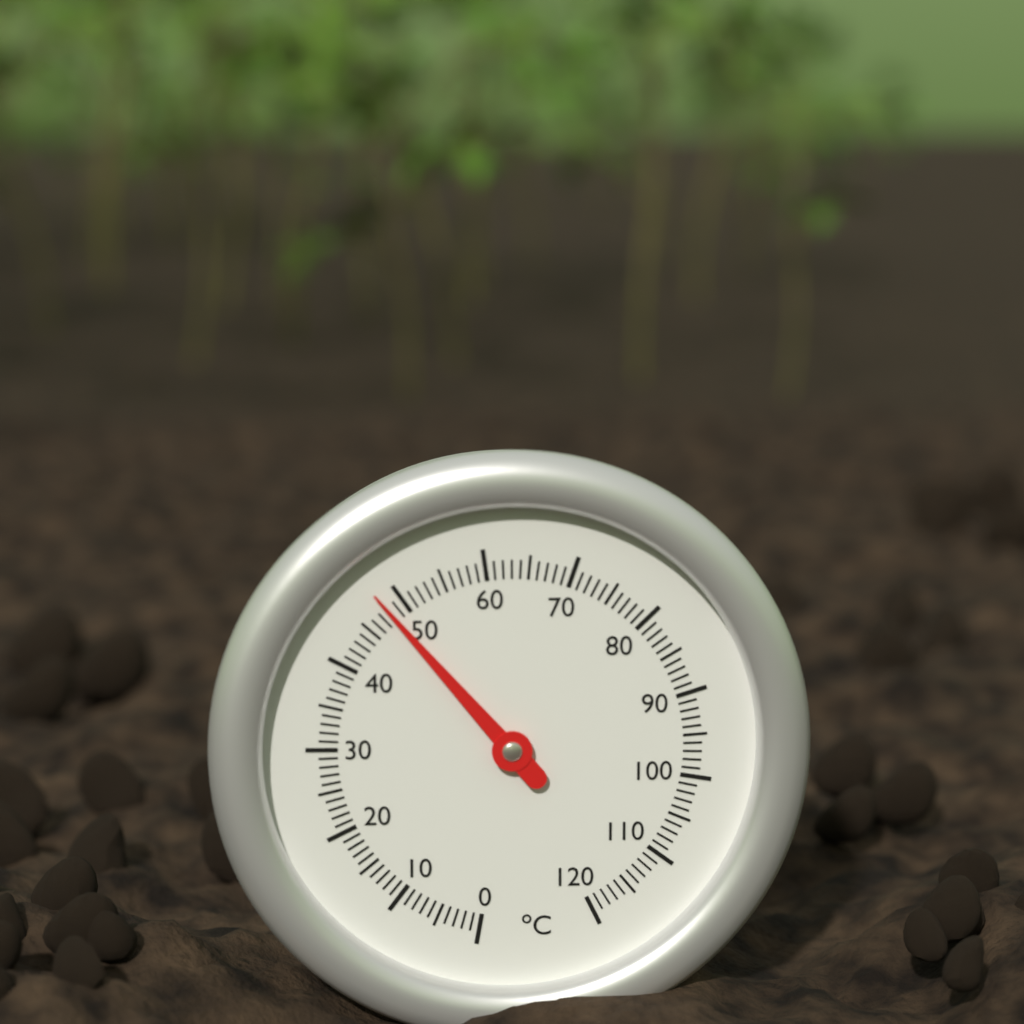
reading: 48 °C
